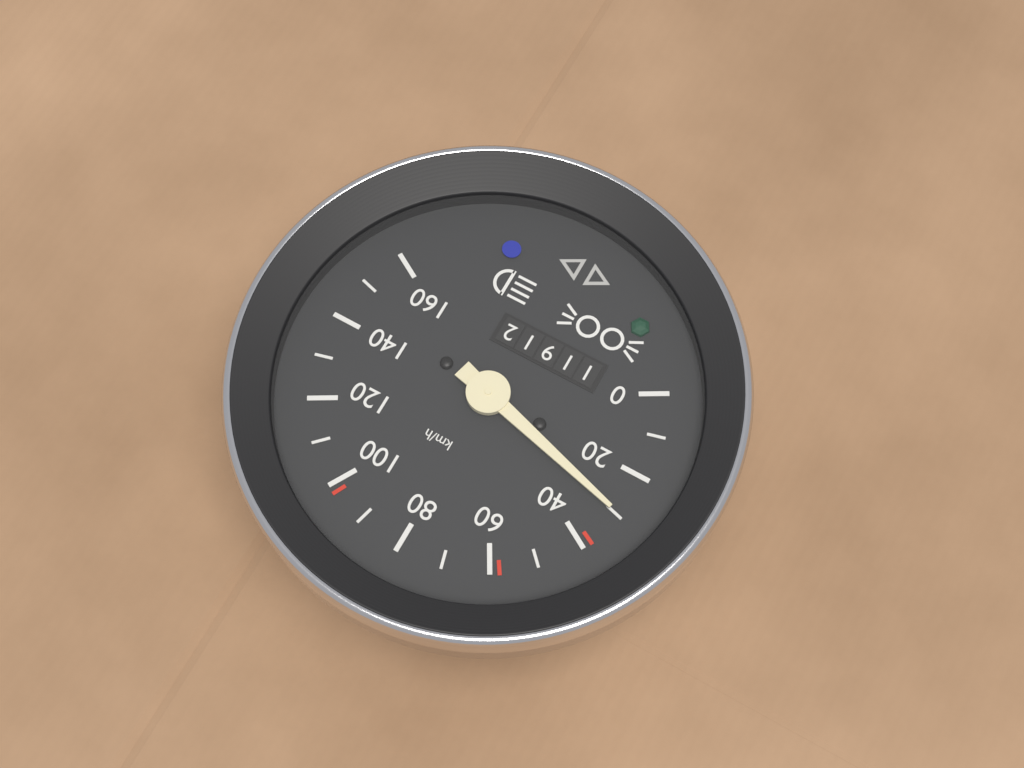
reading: 30 km/h
